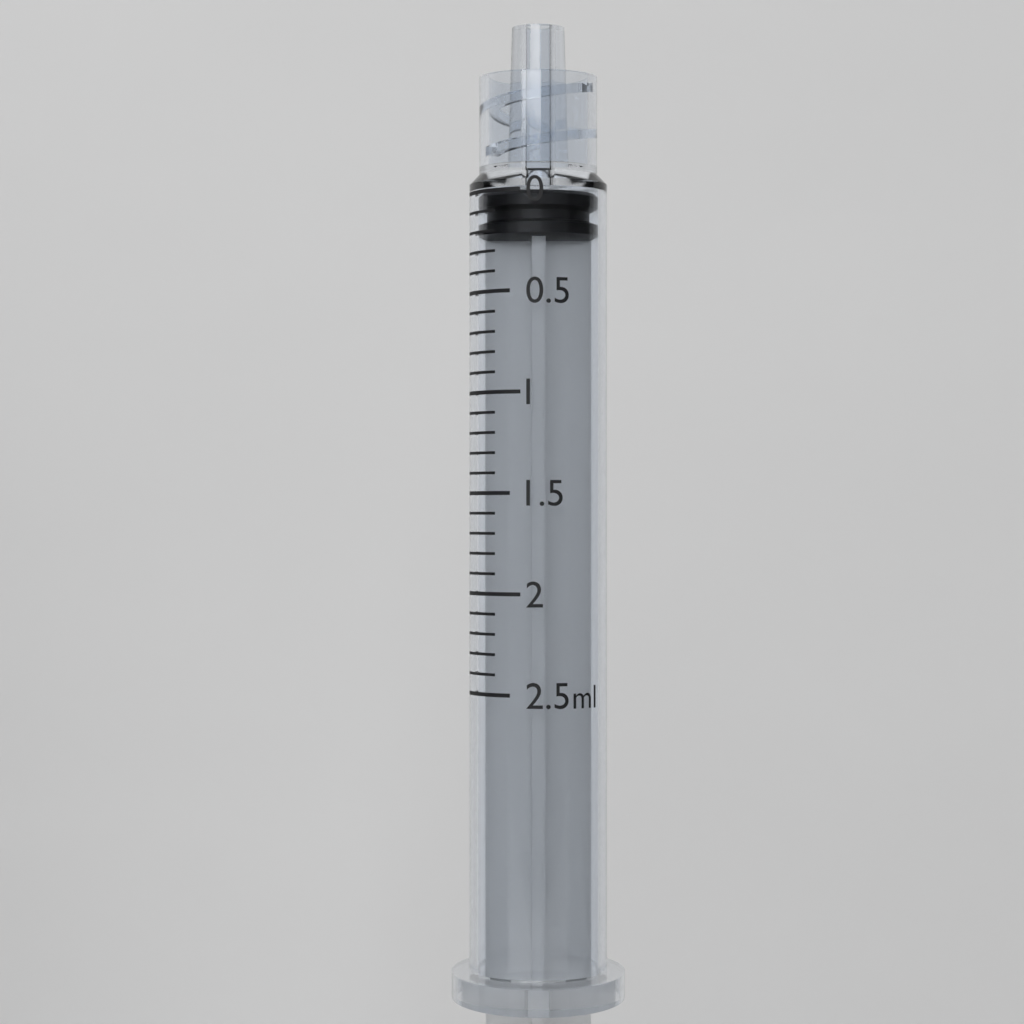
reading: 0.0 ml
